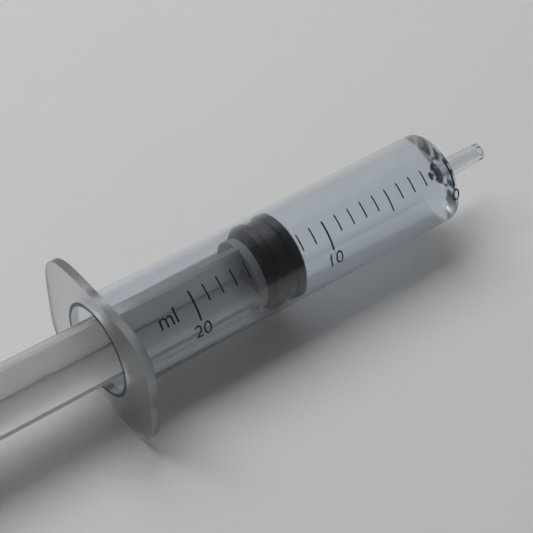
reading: 12 ml
